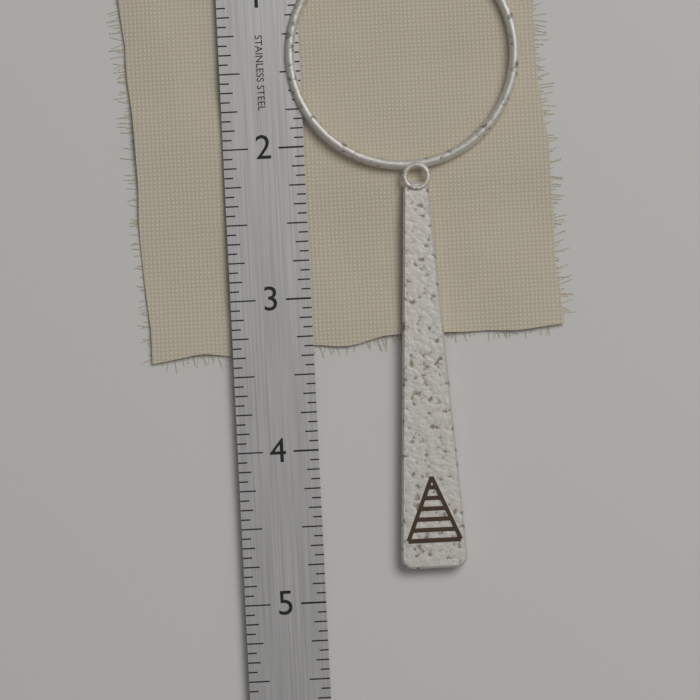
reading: 4.8125 in
